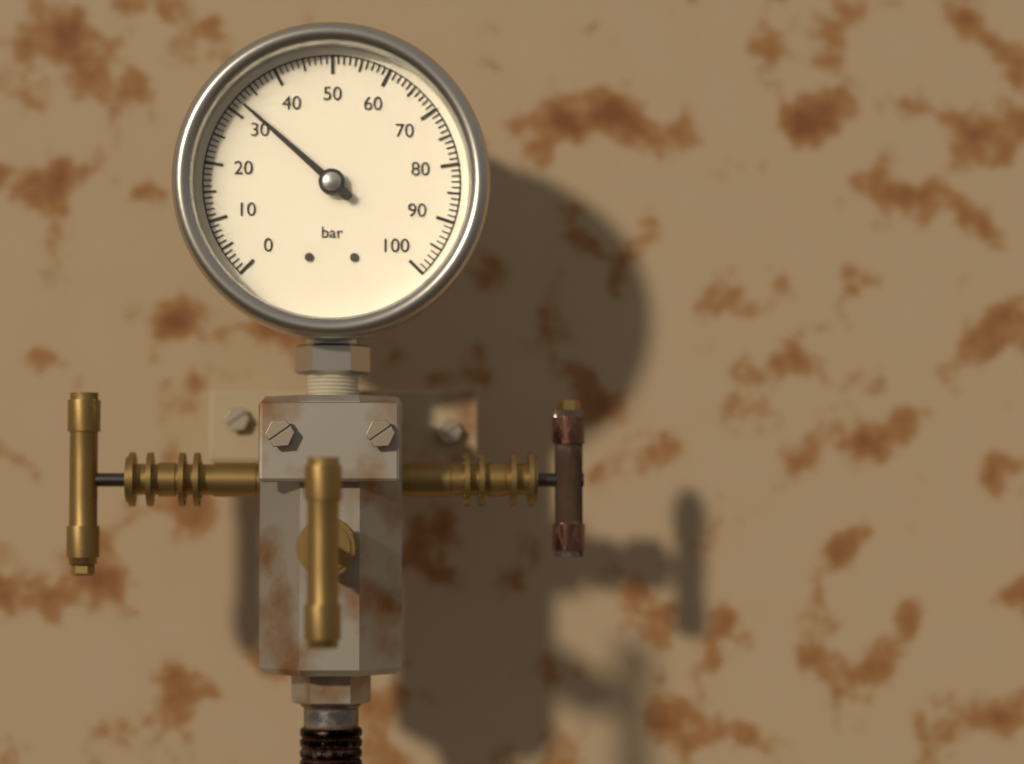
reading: 32 bar
